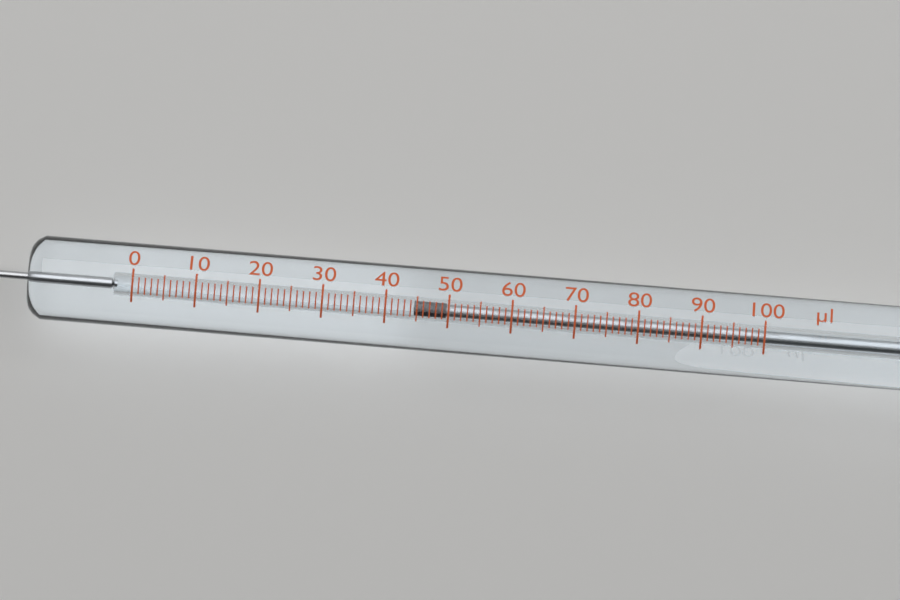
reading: 45 µl
